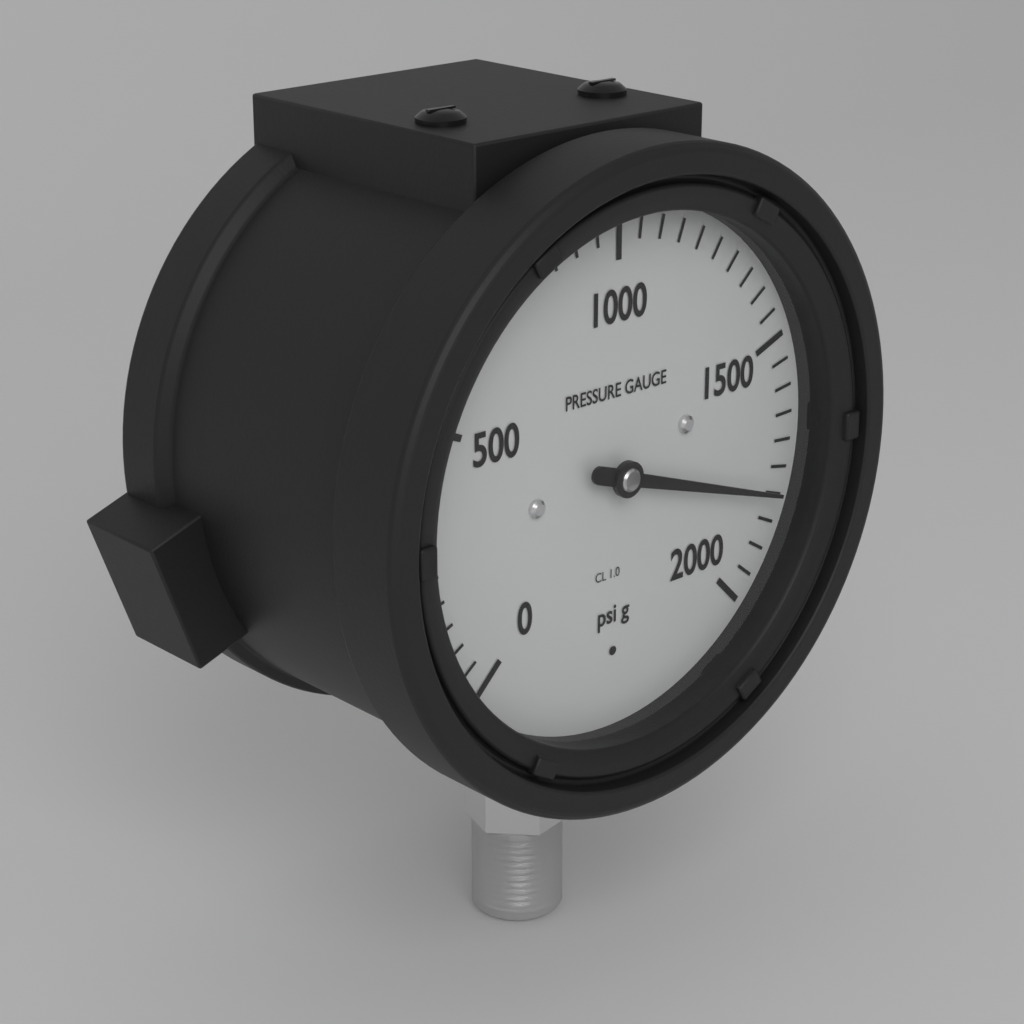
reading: 1800 psi
